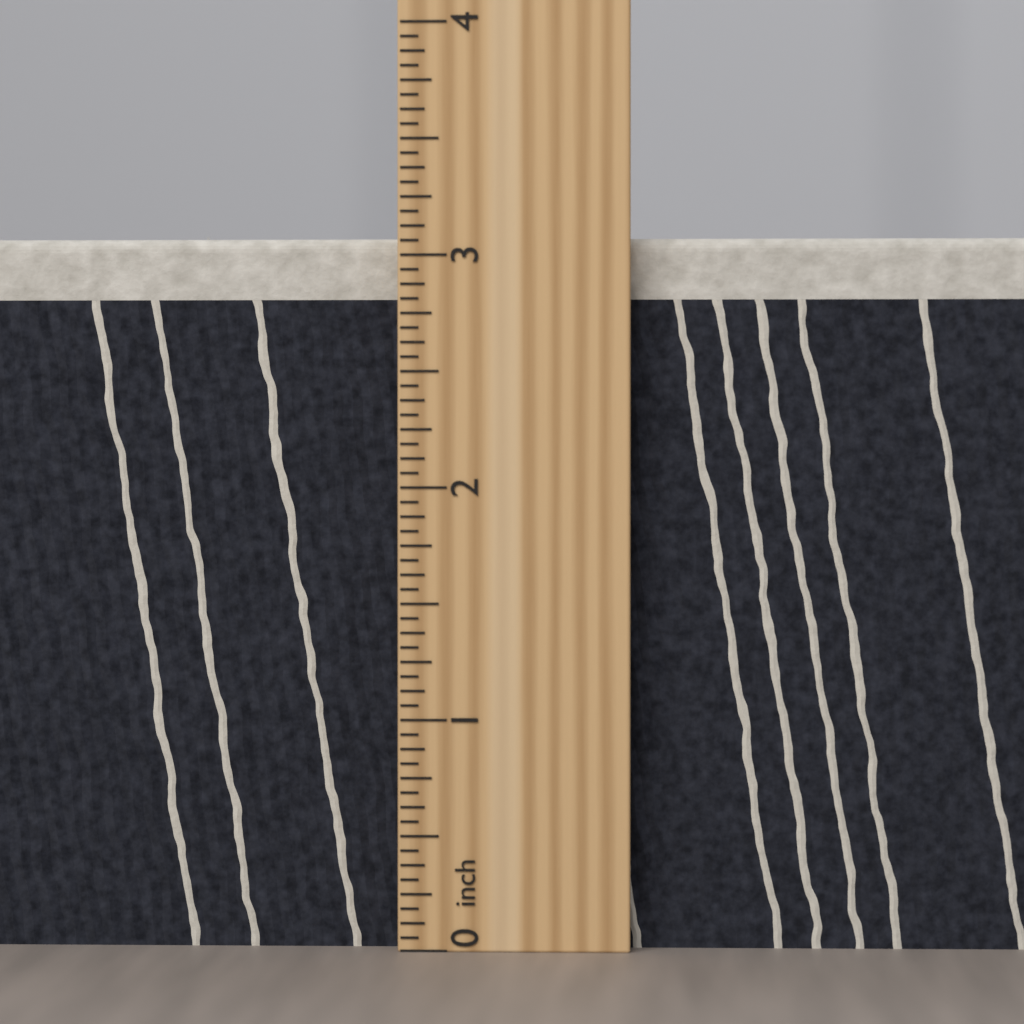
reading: 3.1250 inch
